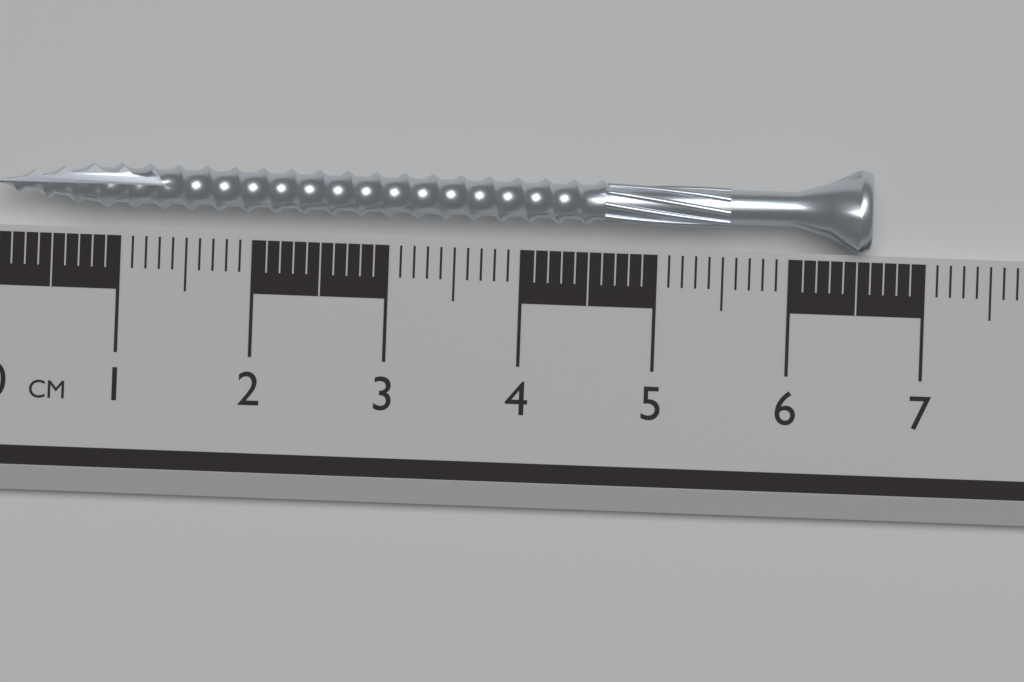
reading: 6.6 cm
